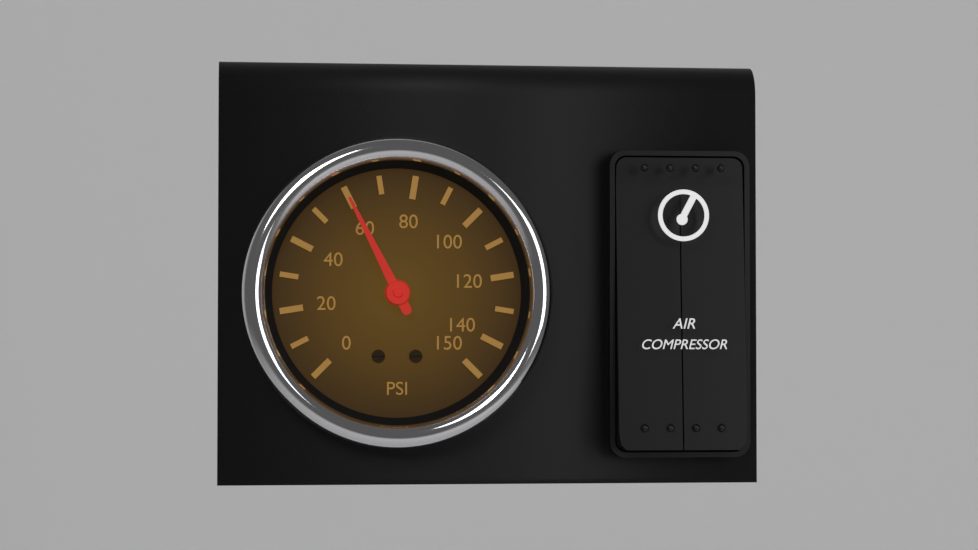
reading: 60 psi
